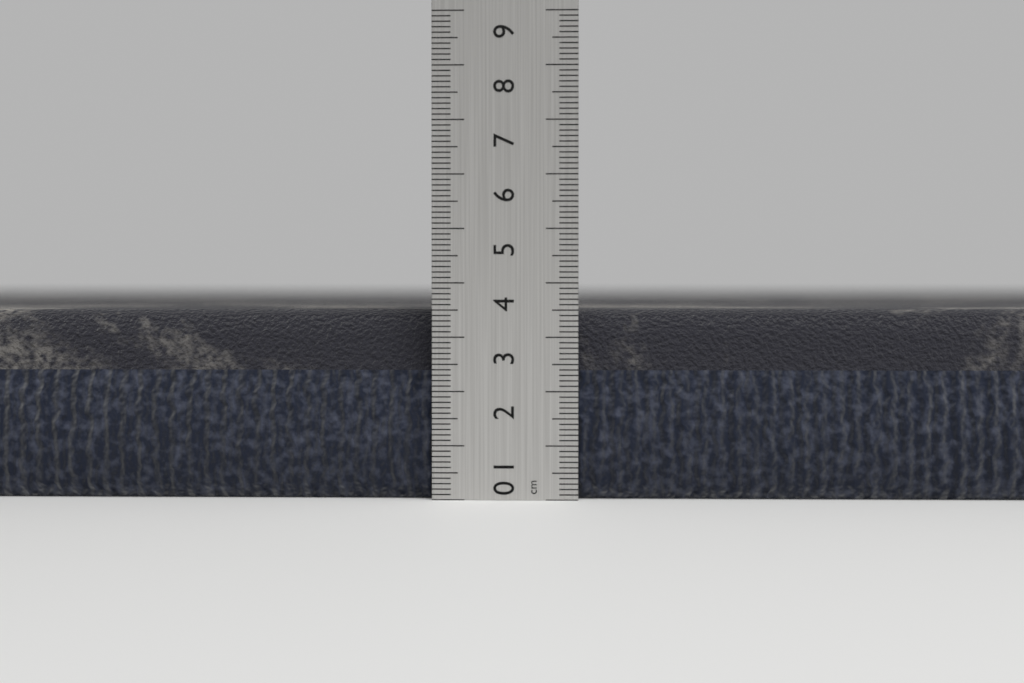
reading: 3.5 cm
